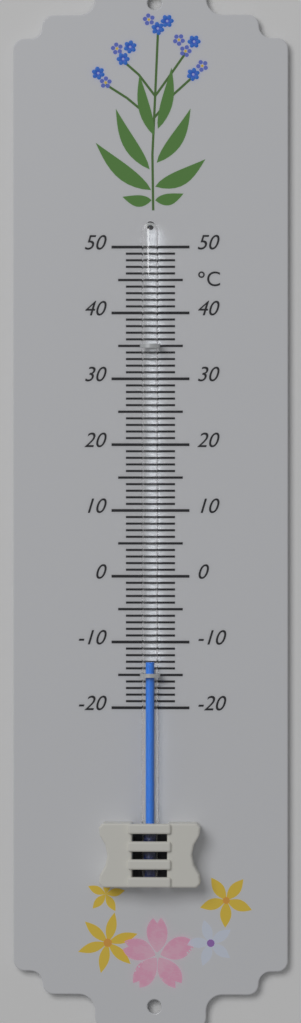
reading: -13 °C
